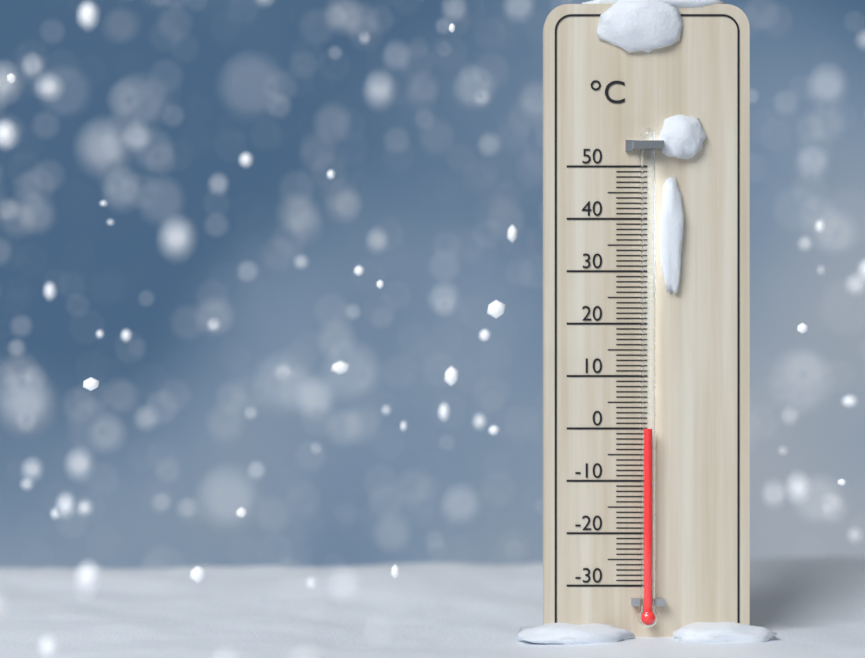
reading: 0 °C
